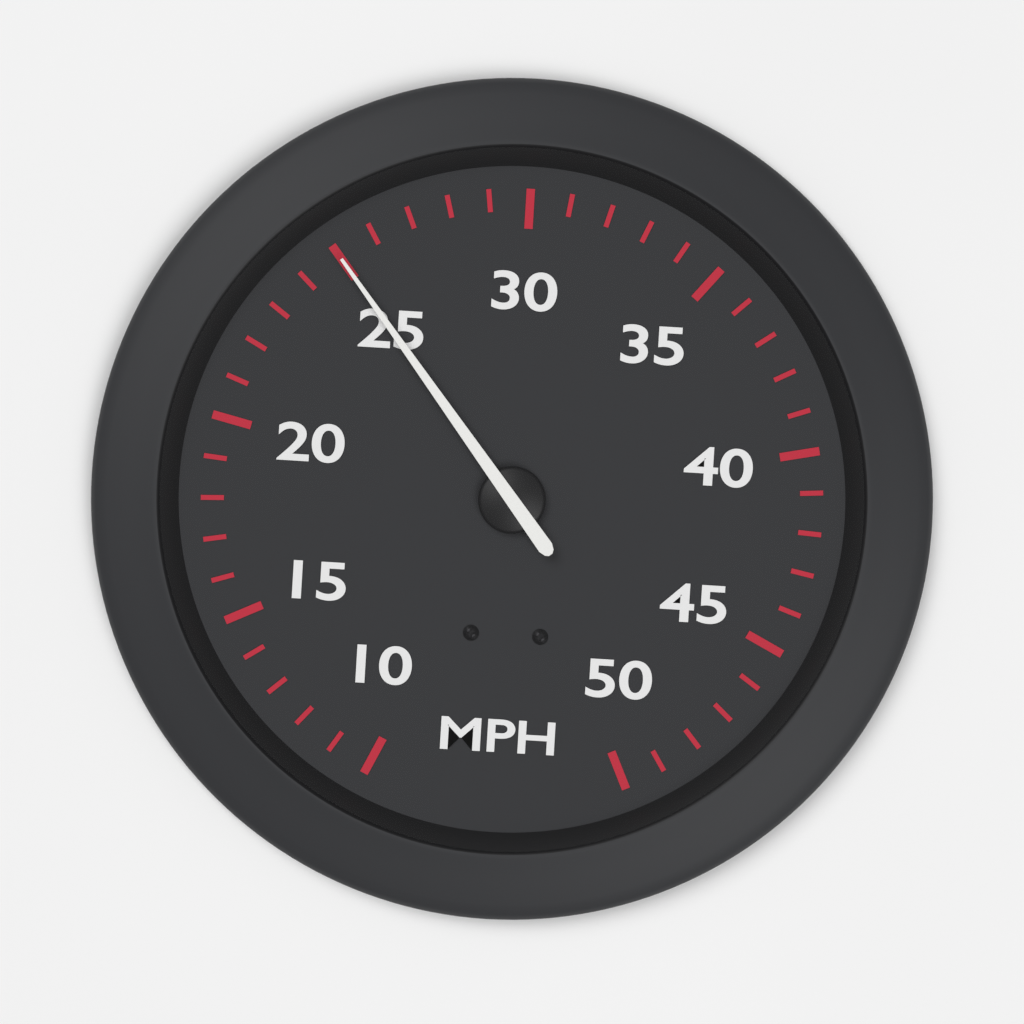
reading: 25 MPH
